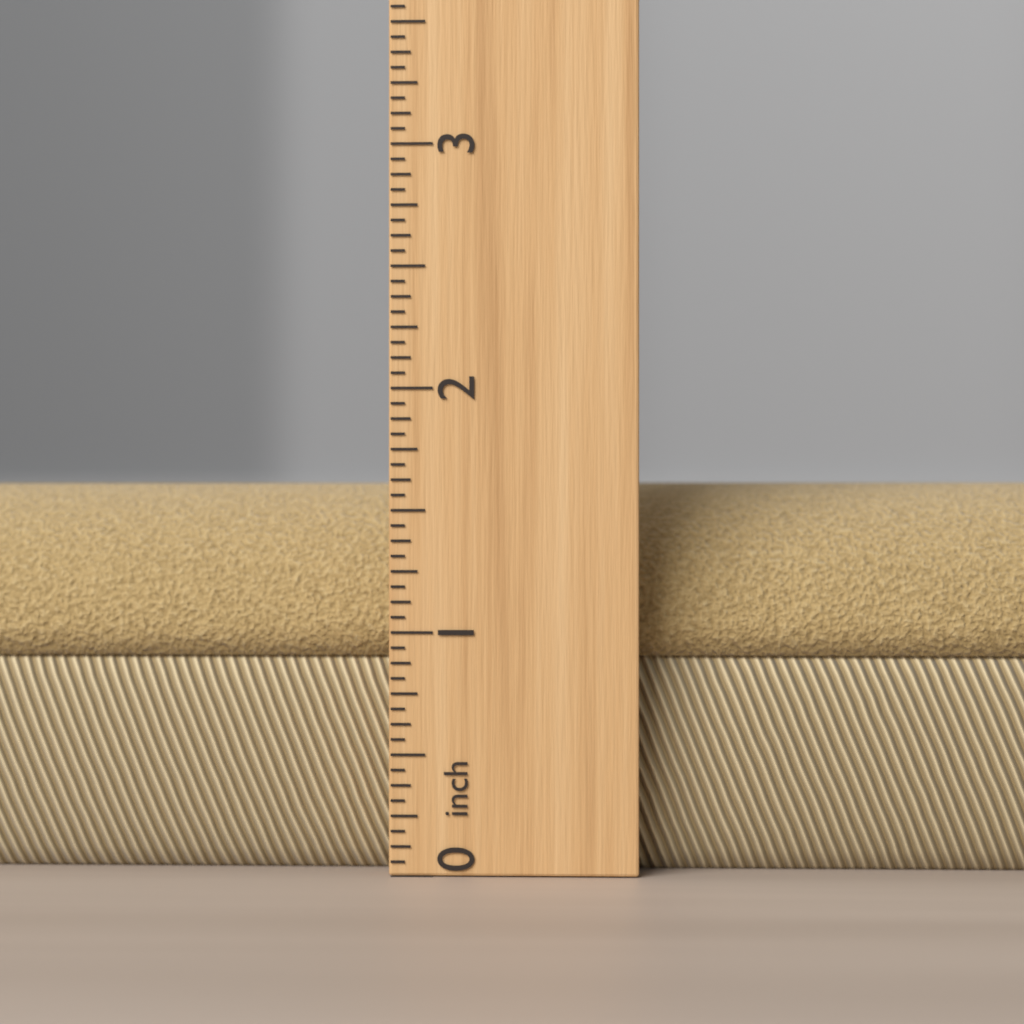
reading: 1.6250 inch
